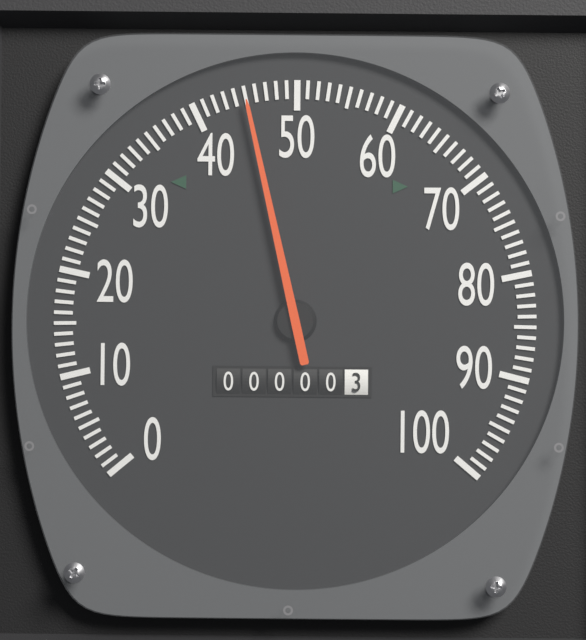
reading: 45 (no unit)
